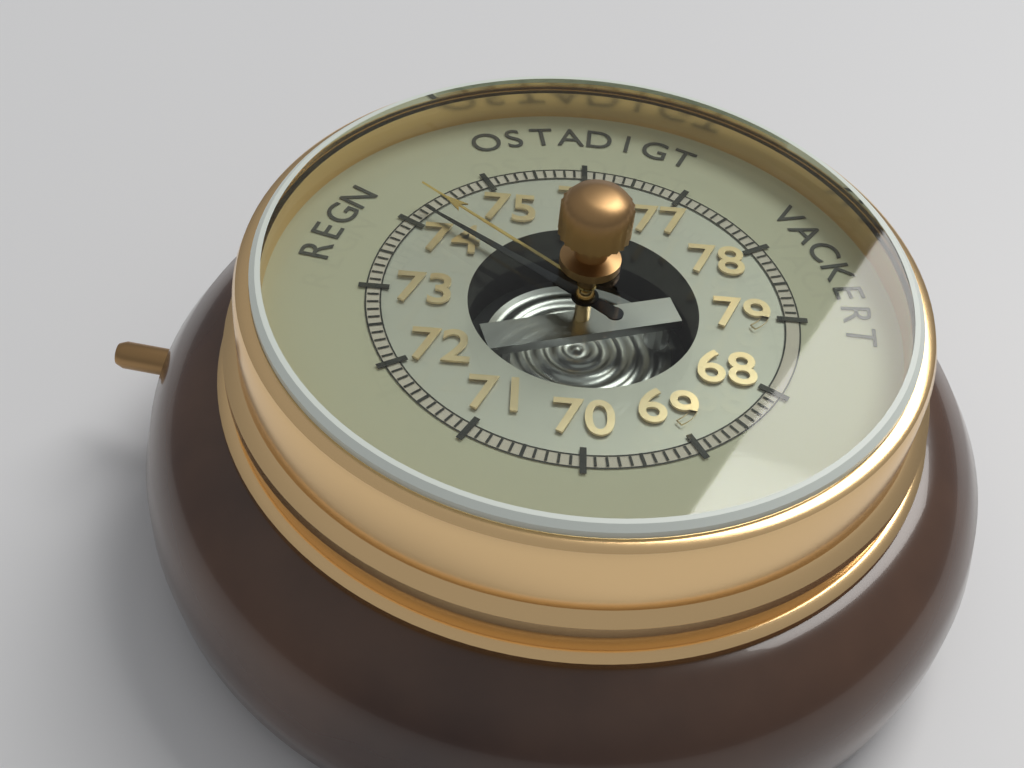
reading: 74.2 (no unit)
